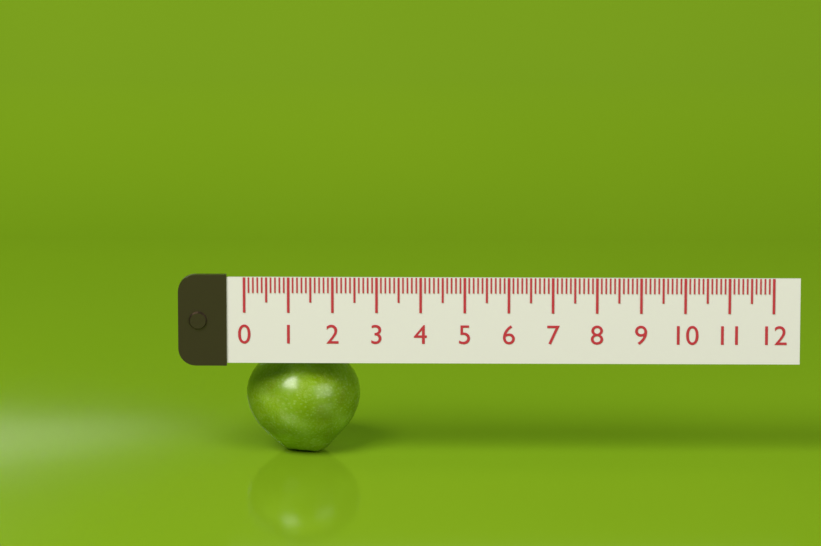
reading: 2.6 (no unit)
